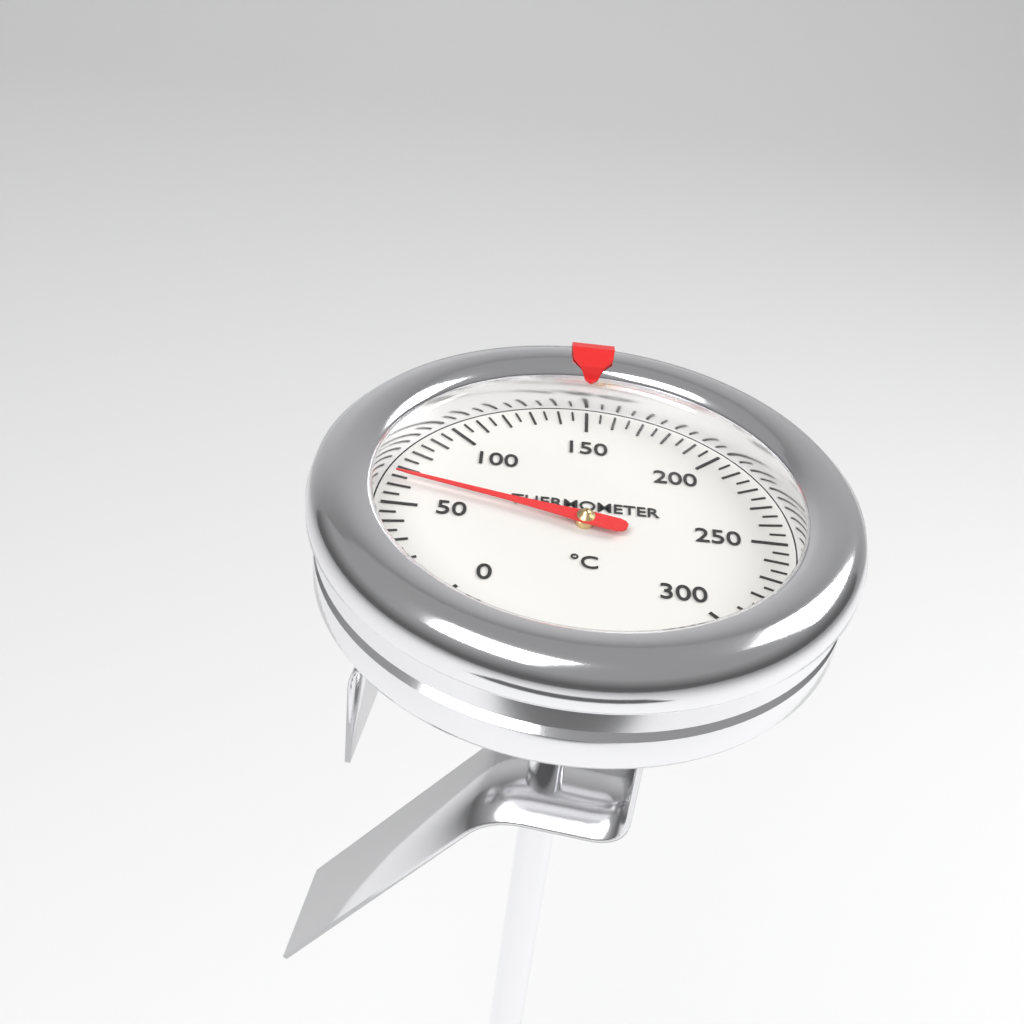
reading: 65 °C
